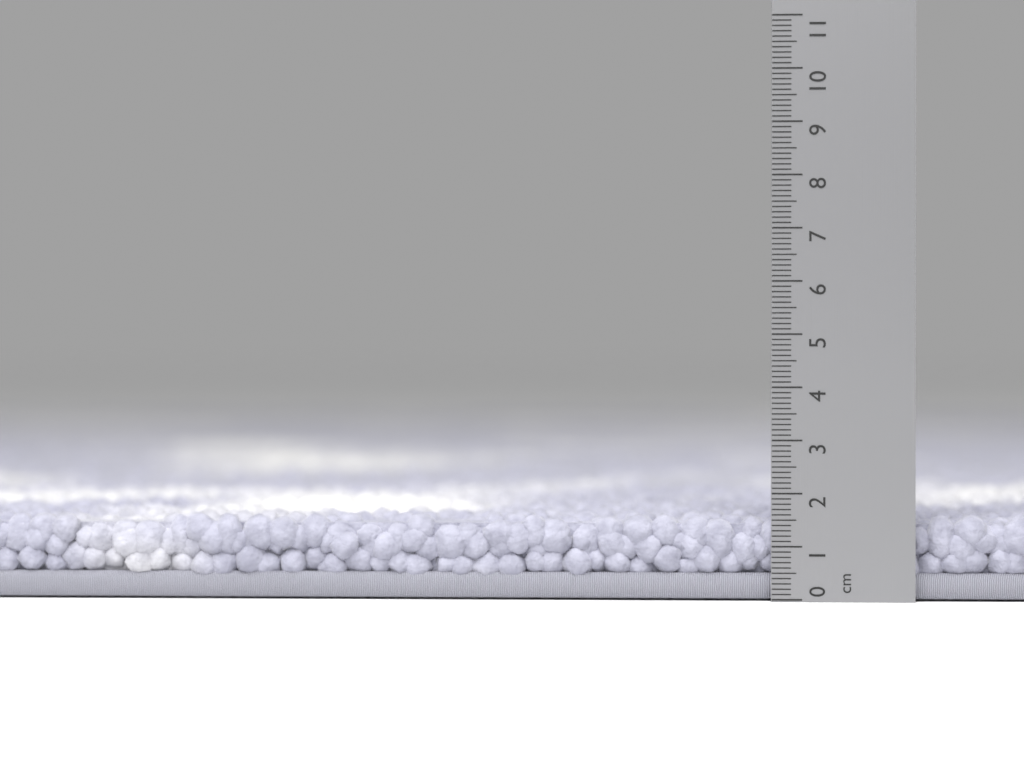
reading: 1.6 cm
